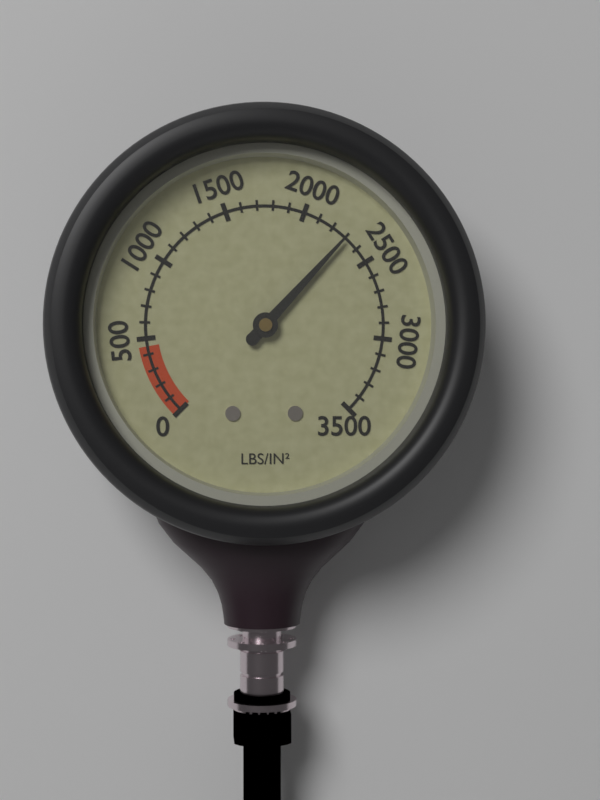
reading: 2300 psi
